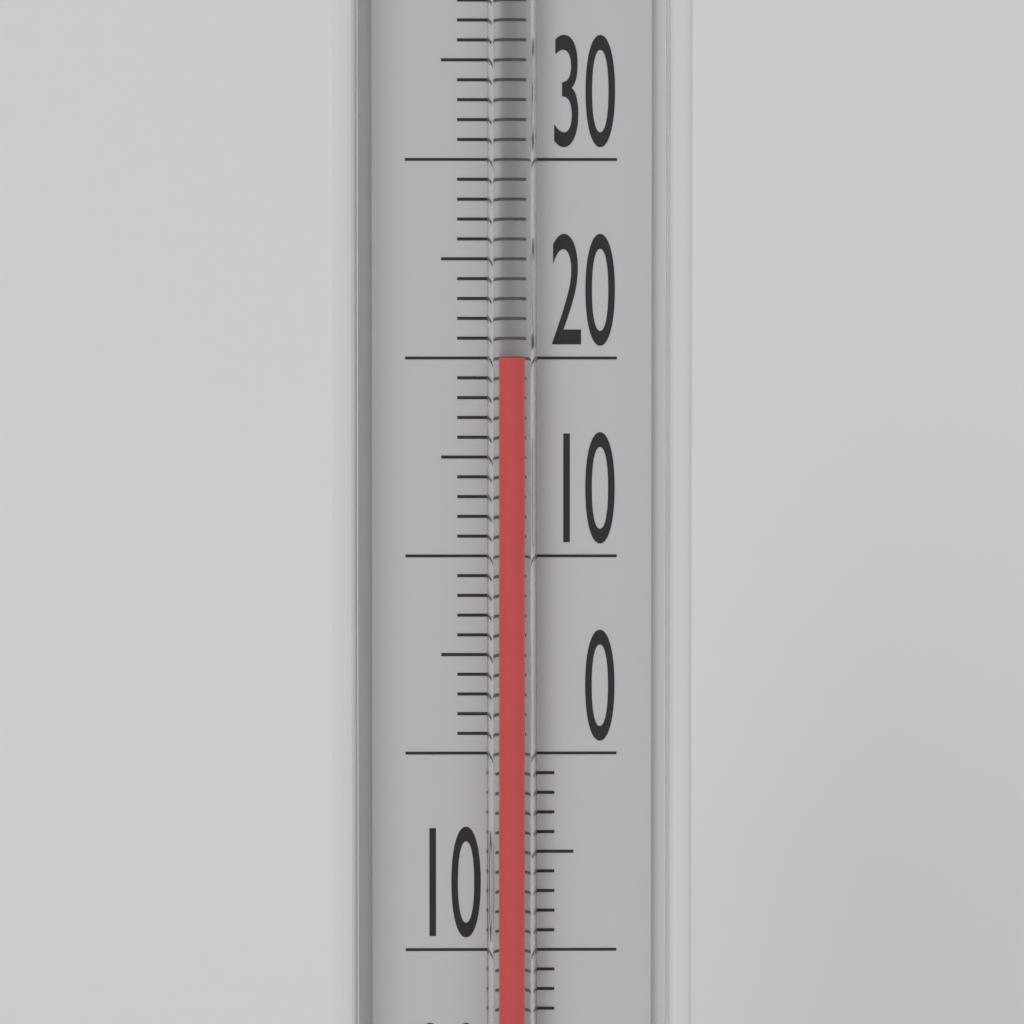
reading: 20 °C
